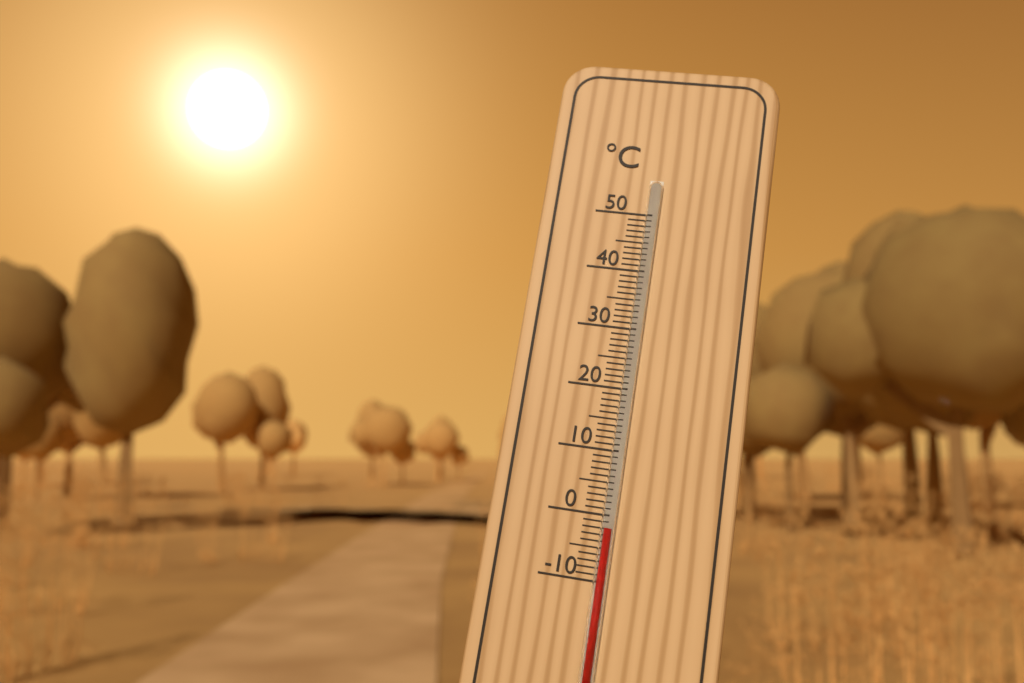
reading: -2 °C
